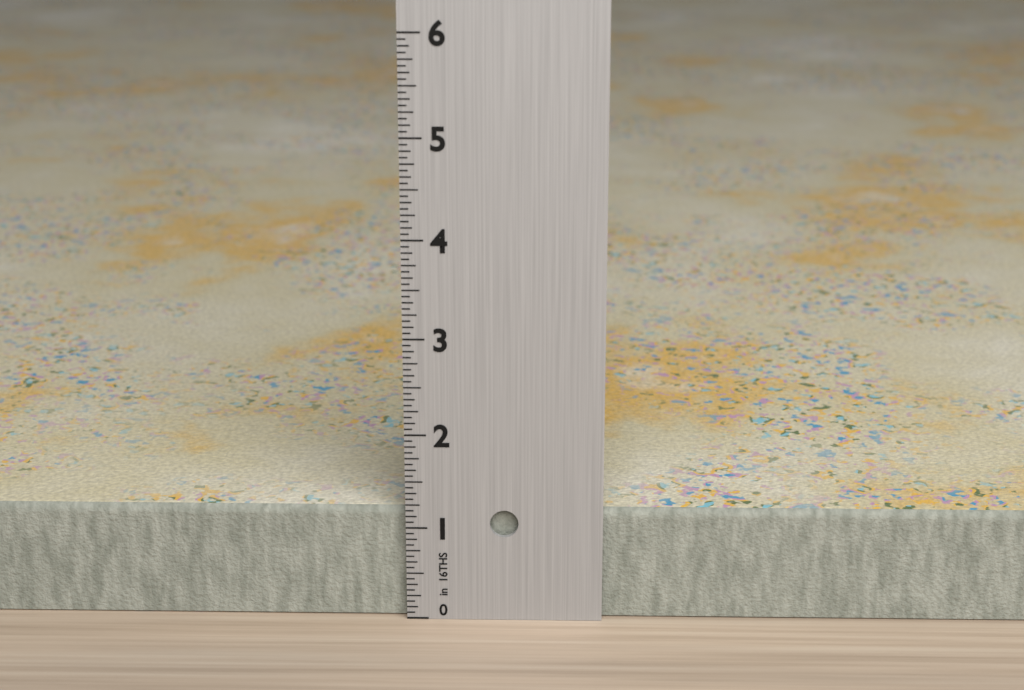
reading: 1.1875 in
